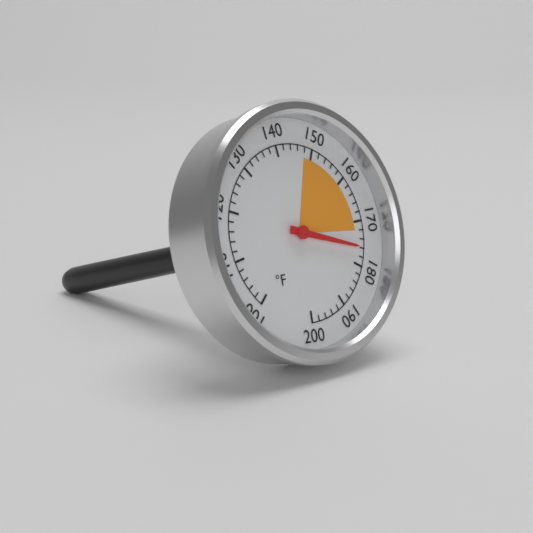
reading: 176 °F
